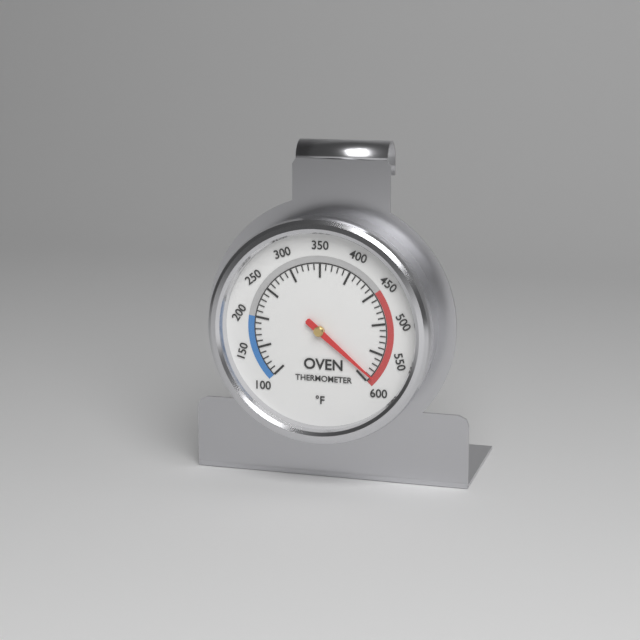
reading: 590 °F
